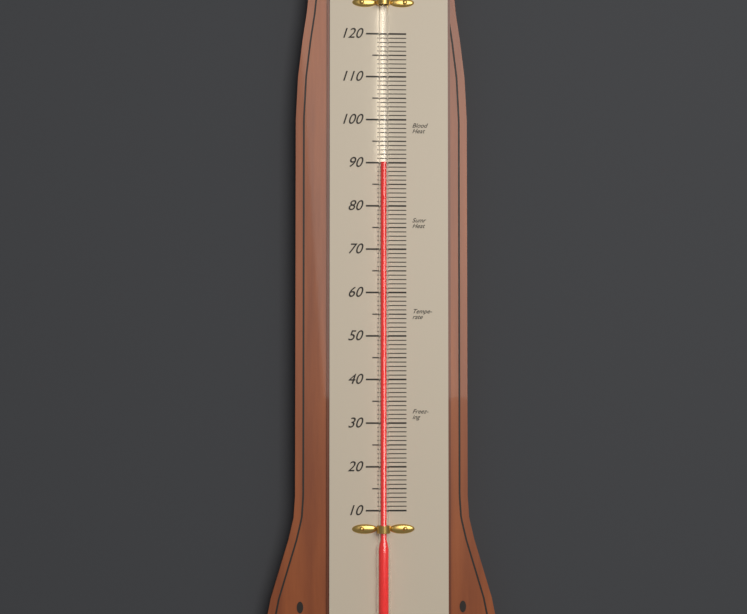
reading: 90 (no unit)
